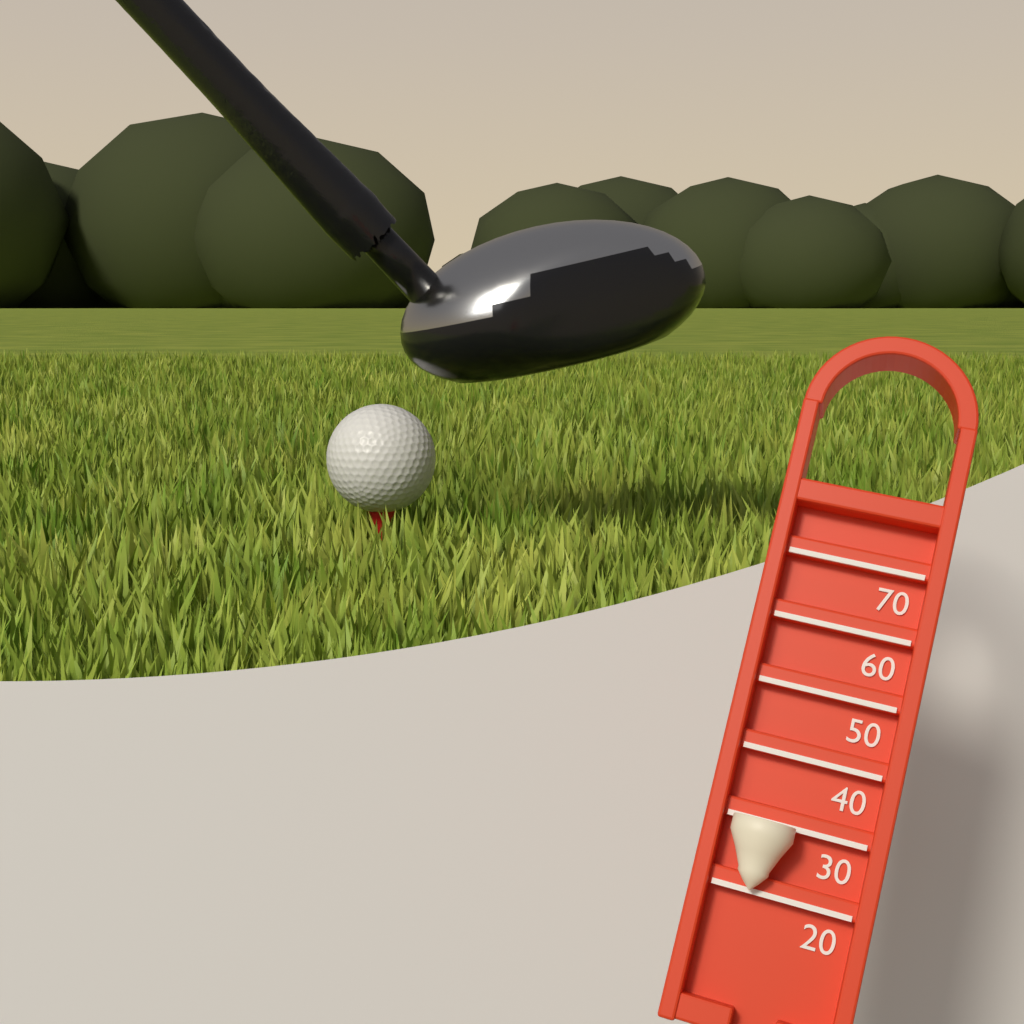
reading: 30 (no unit)
